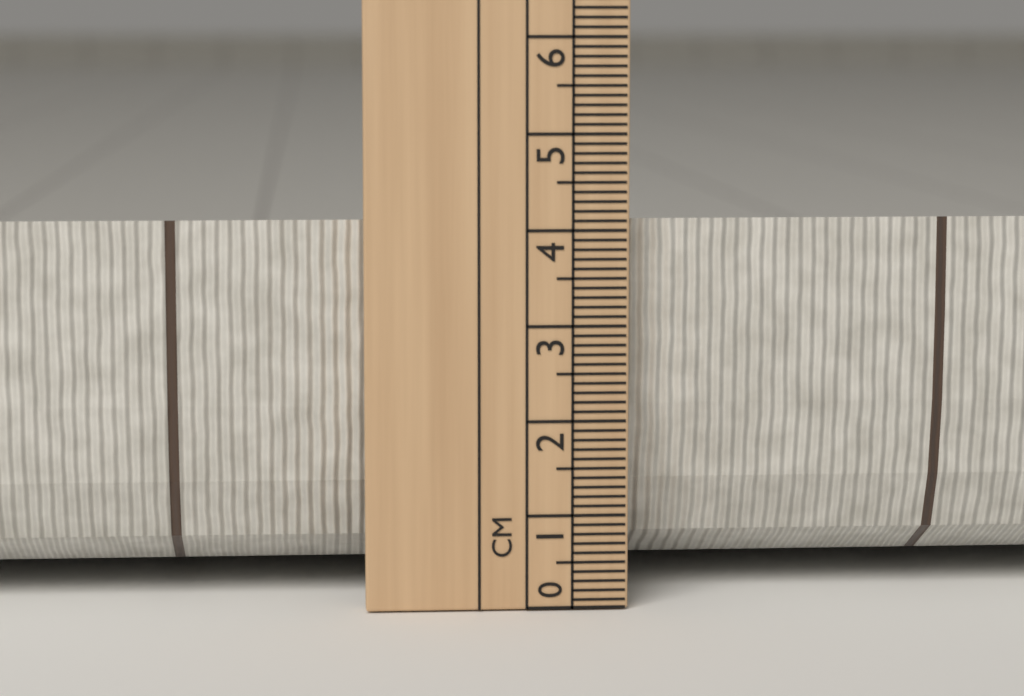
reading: 4.1 cm
